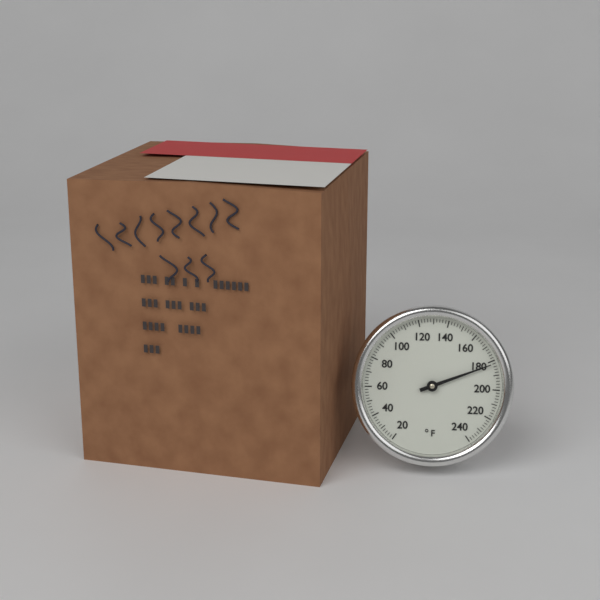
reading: 182 °F
